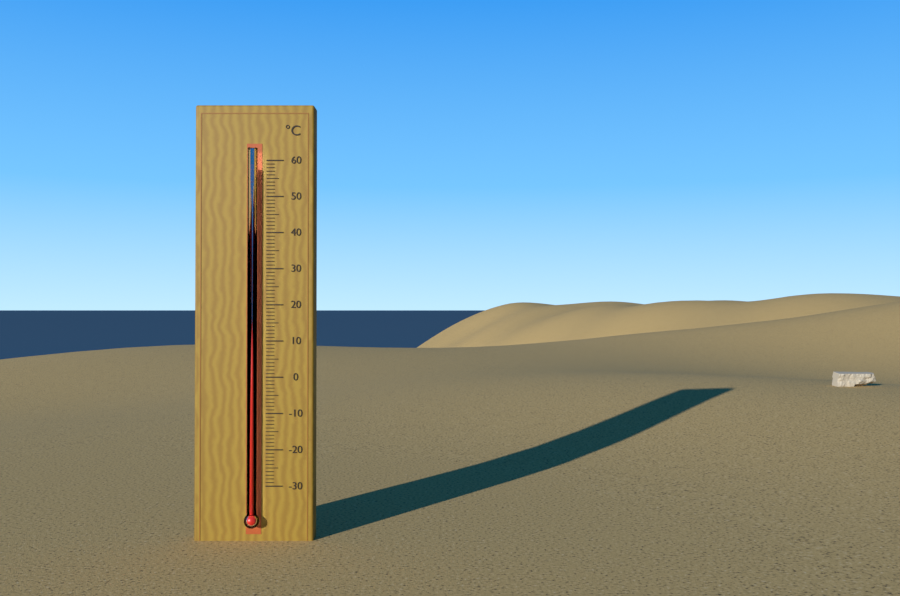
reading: 58 °C
